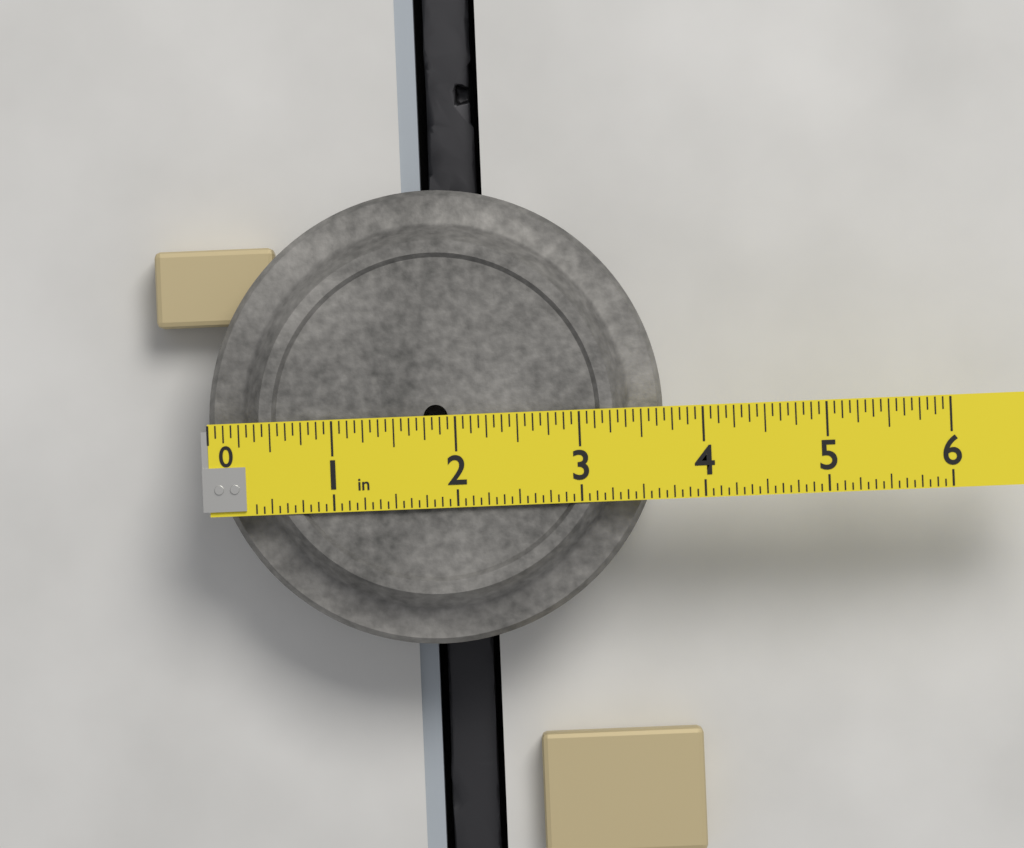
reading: 3.6875 in
